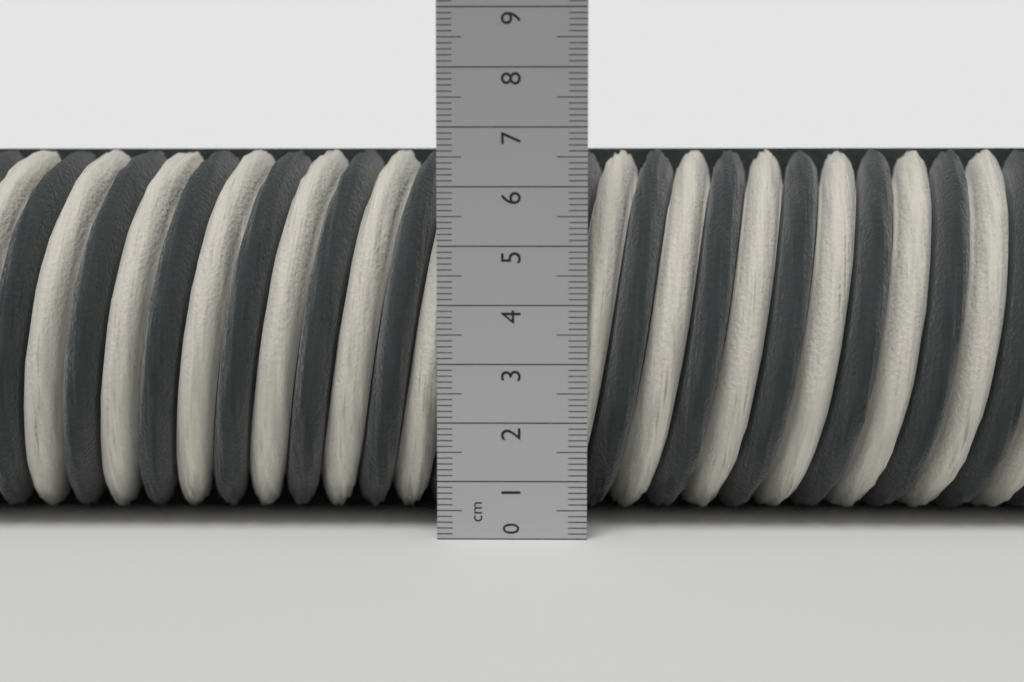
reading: 6.8 cm
